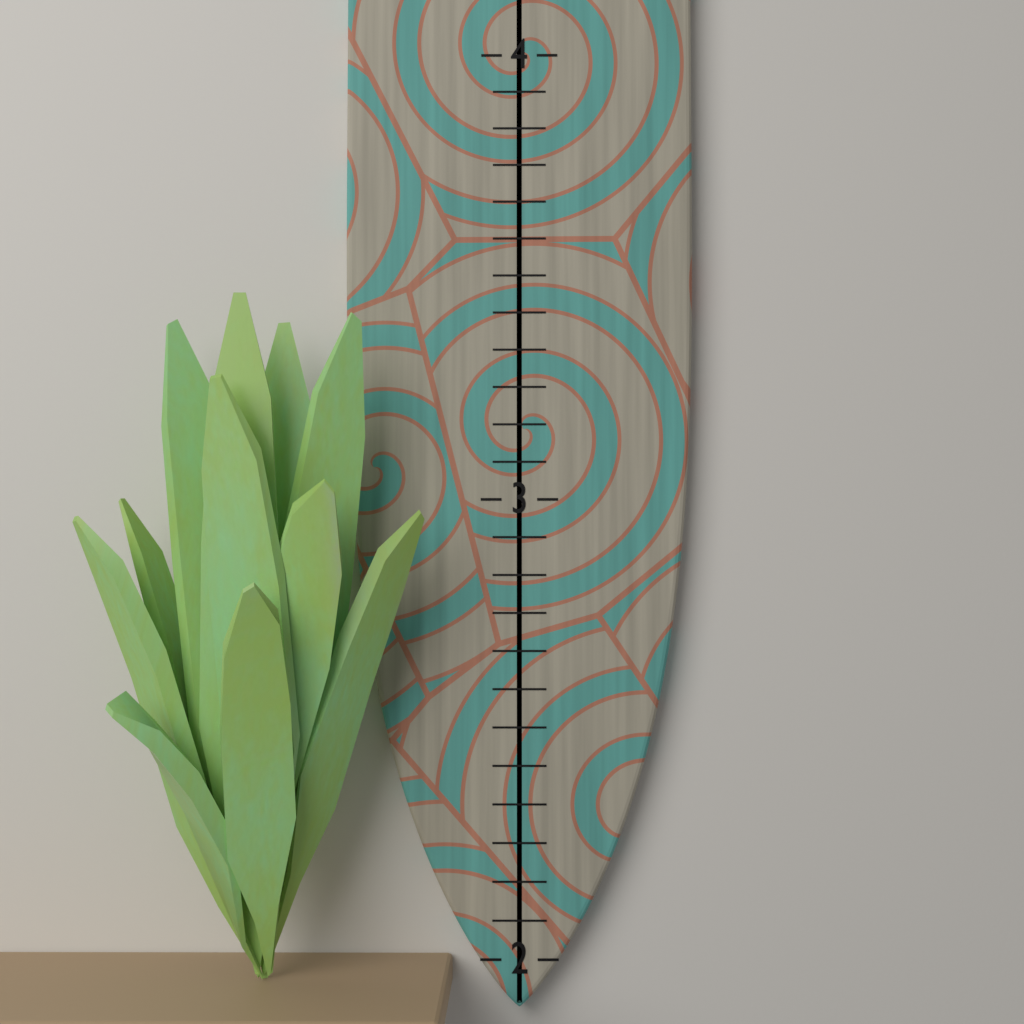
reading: 3.416667 (no unit)
